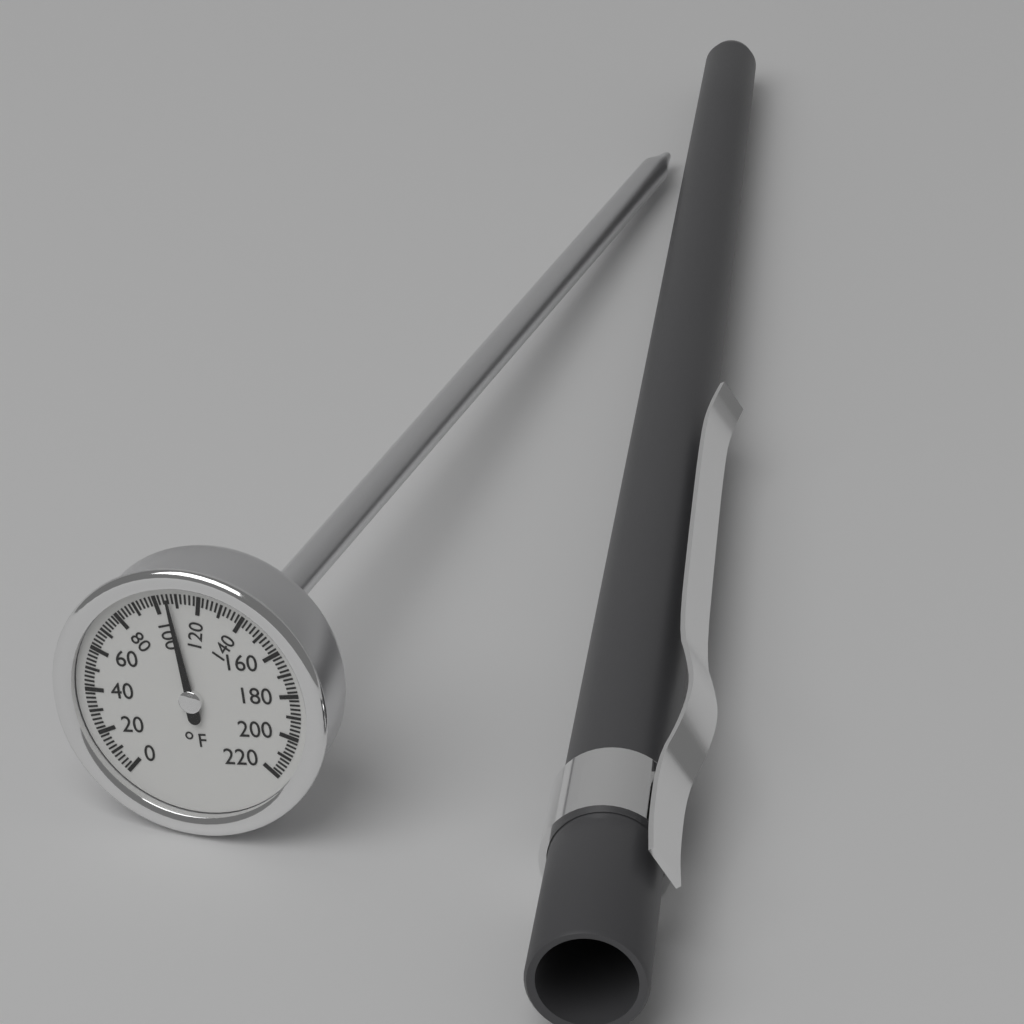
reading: 106 °F
